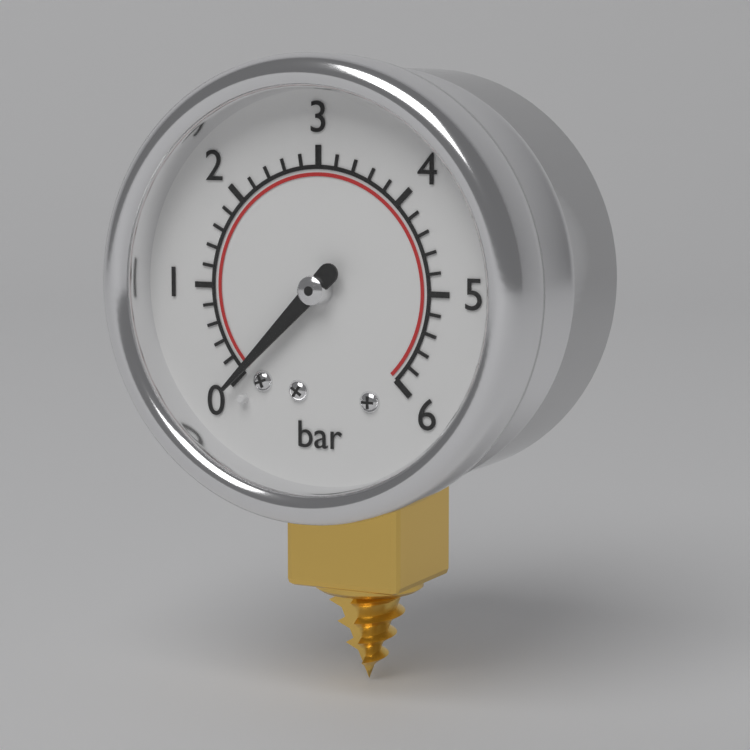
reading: 0.0 bar
